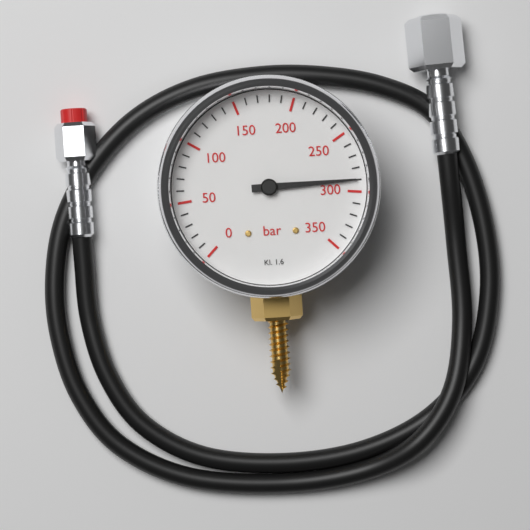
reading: 290 bar
